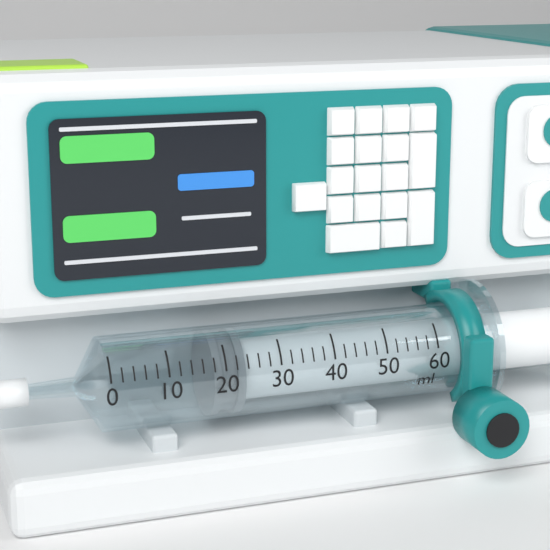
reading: 18 ml
